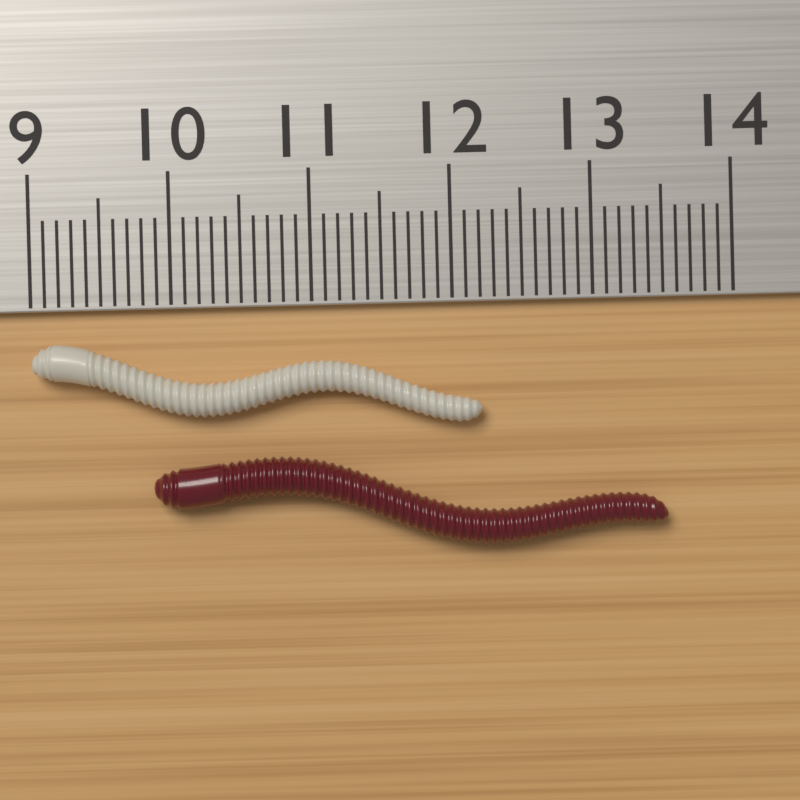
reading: 12.2 cm
